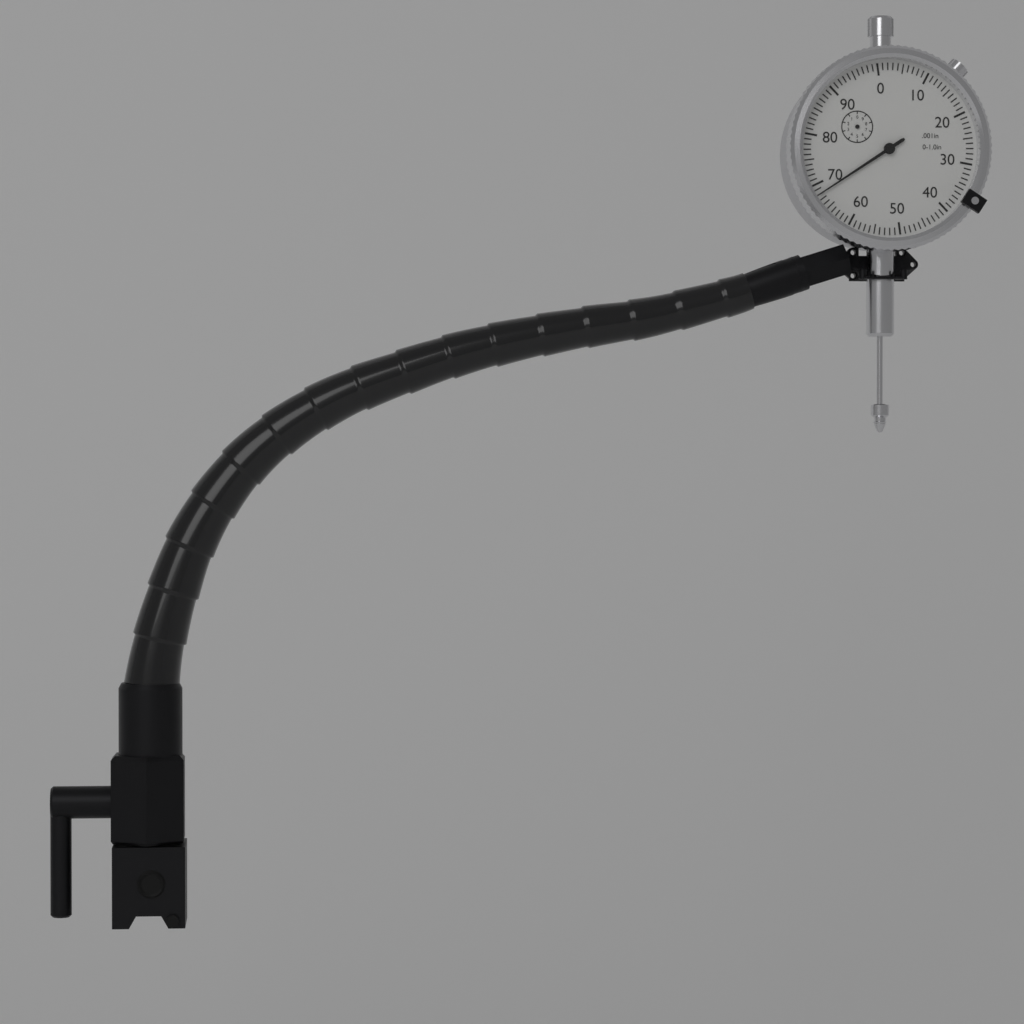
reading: 0.068 in
